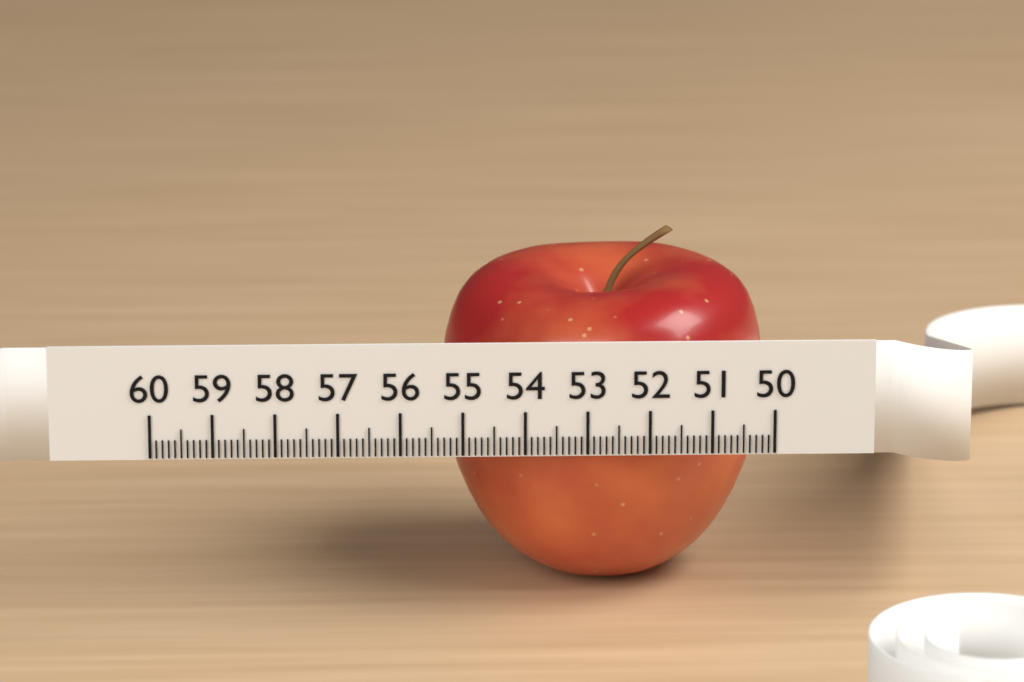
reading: 55.3 (no unit)
